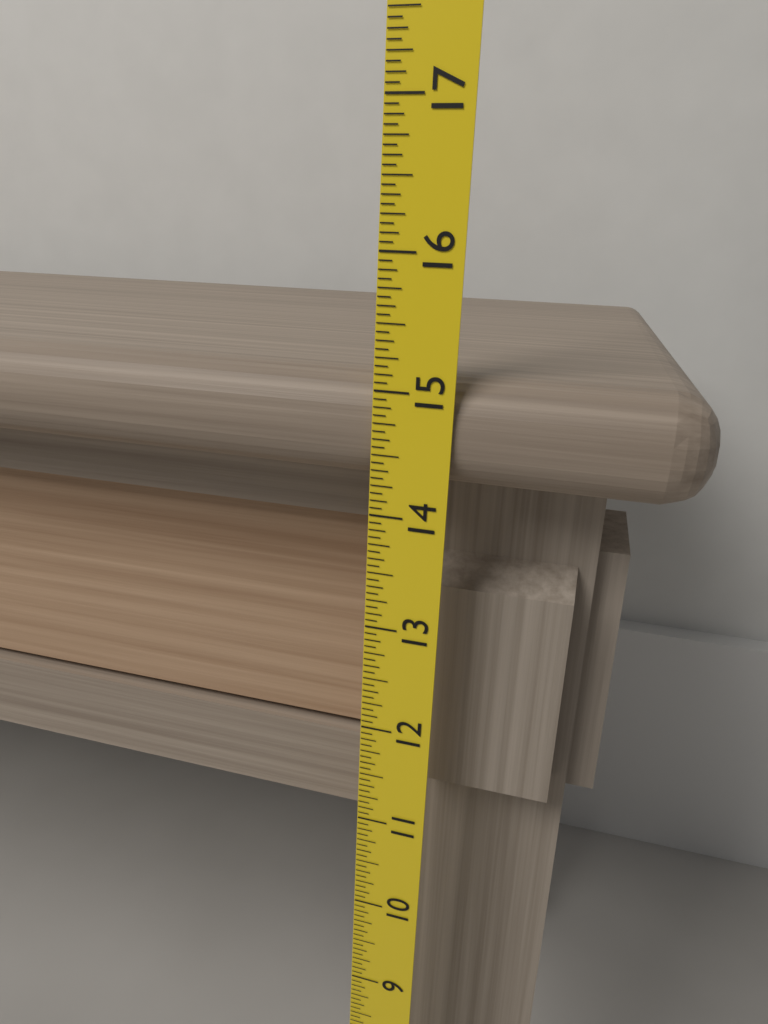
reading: 15.1250 (no unit)
